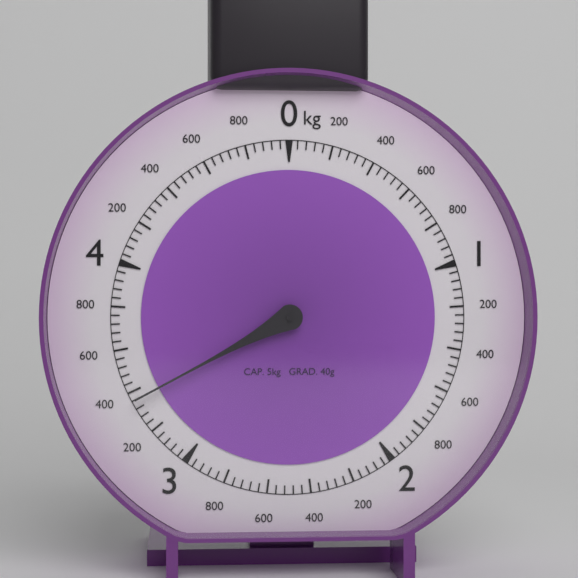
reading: 3.36 kg
